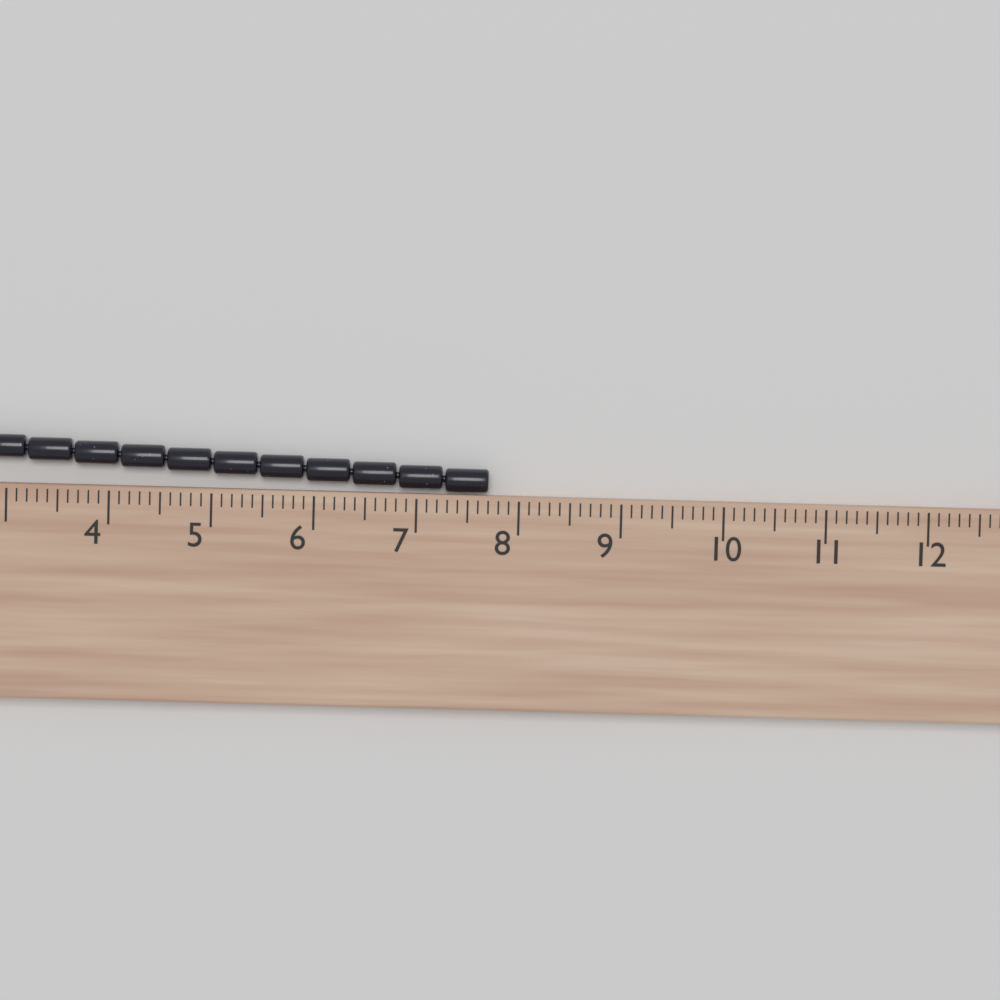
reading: 7.7 cm
